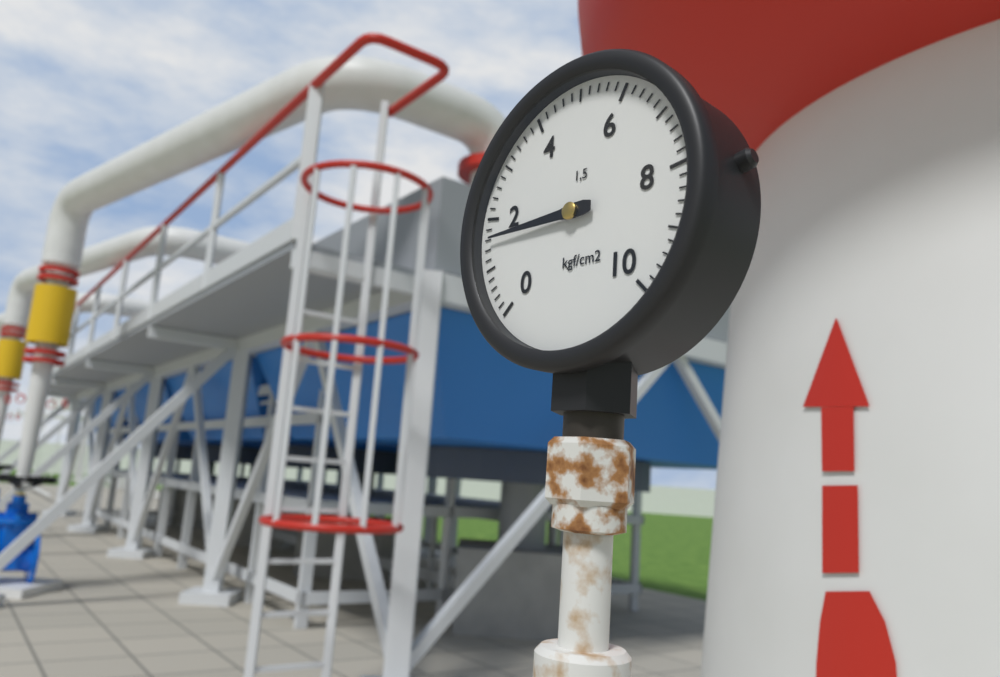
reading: 1.6 kgf/cm²
